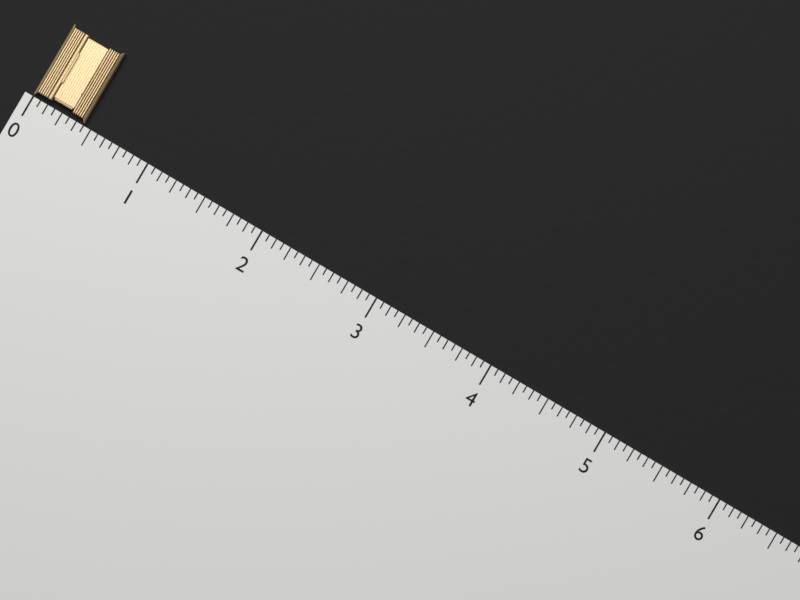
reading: 0.4375 (no unit)
